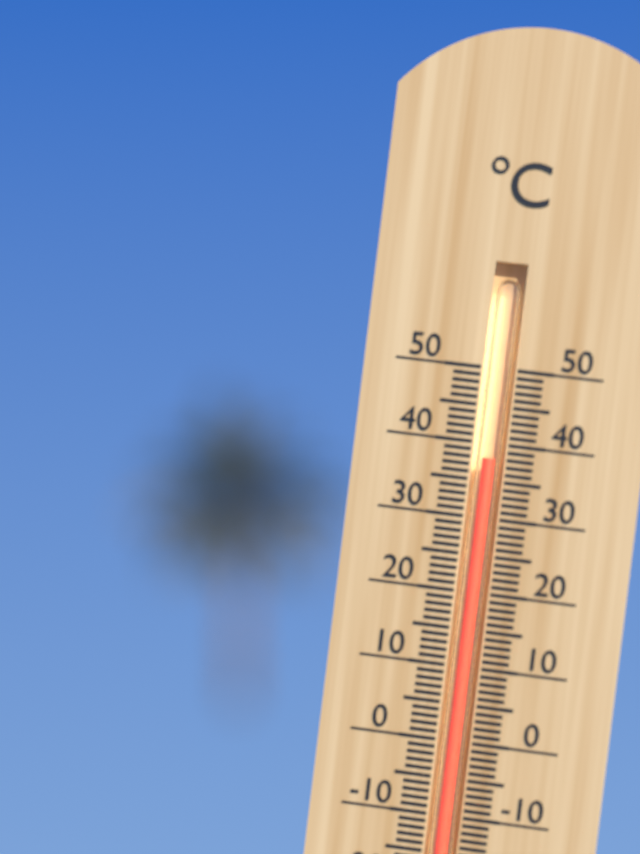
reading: 38 °C
